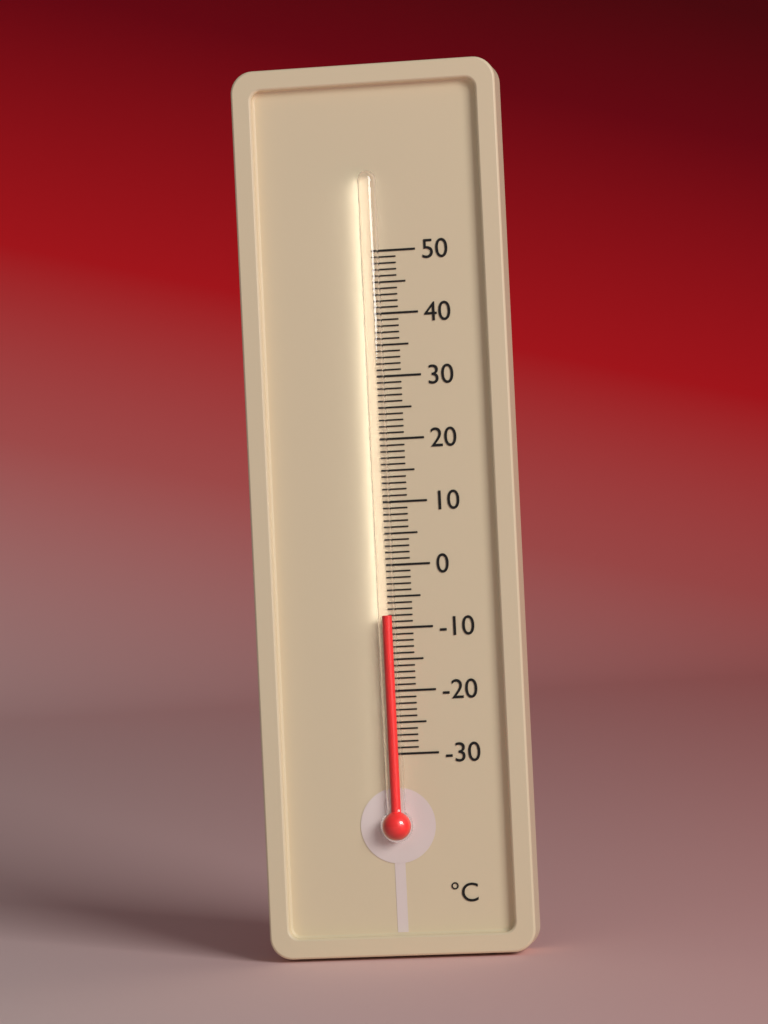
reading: -8 °C
